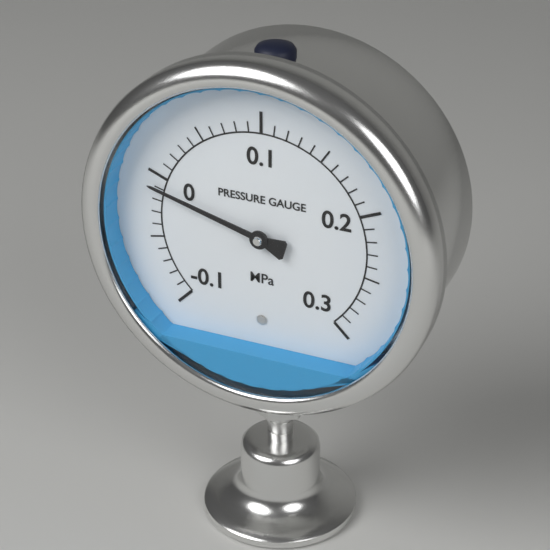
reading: -0.01 MPa
